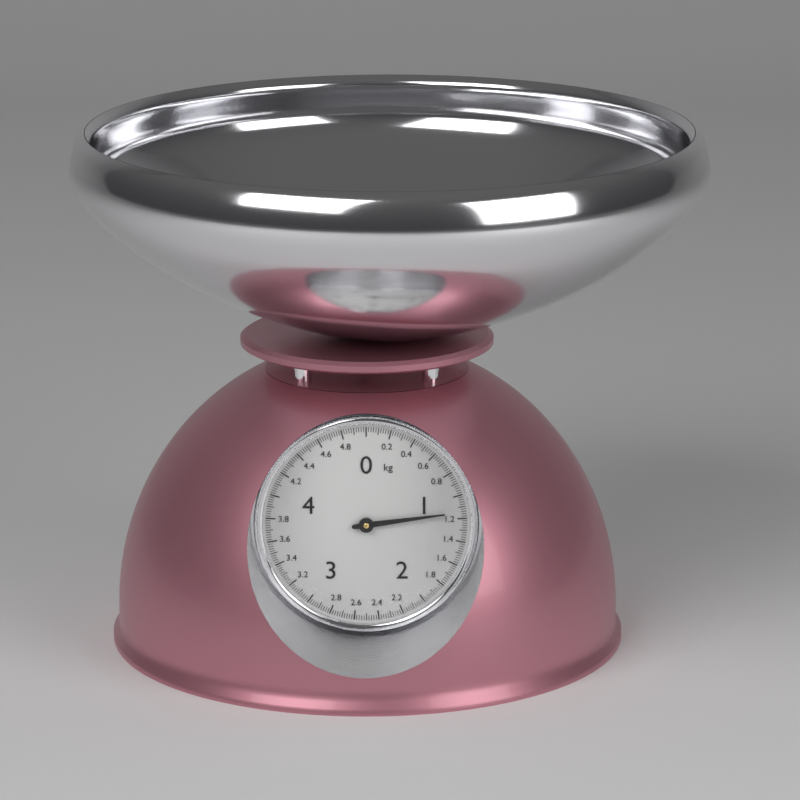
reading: 1.14 kg
